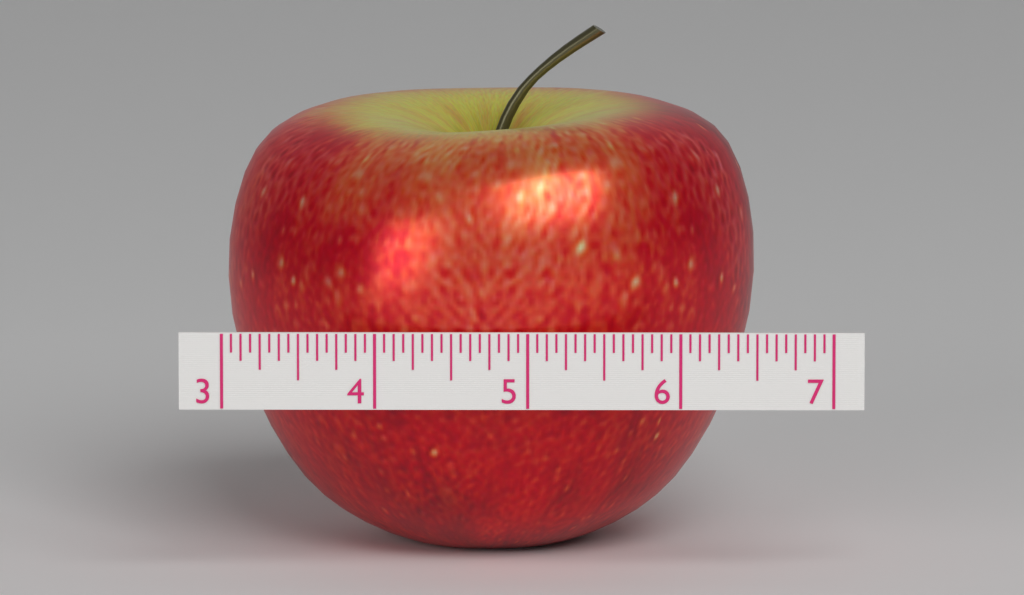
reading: 6.5000 (no unit)
